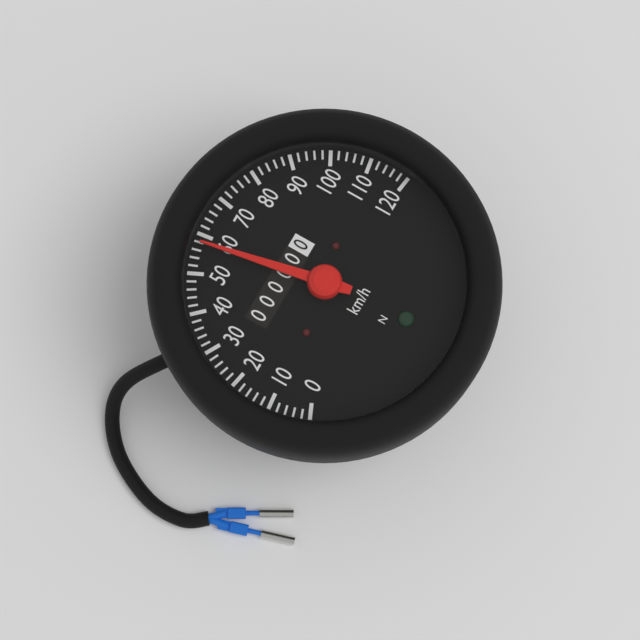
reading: 58 km/h
